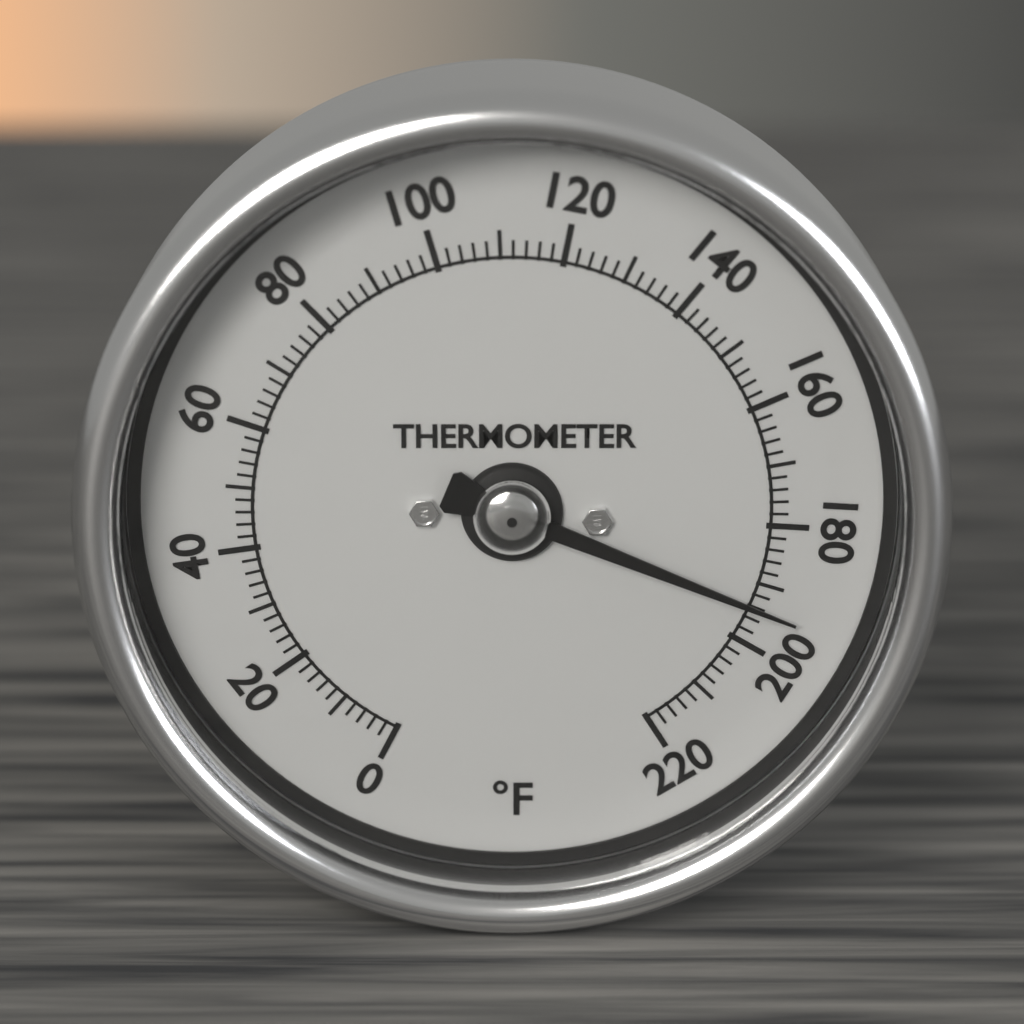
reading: 194 °F
